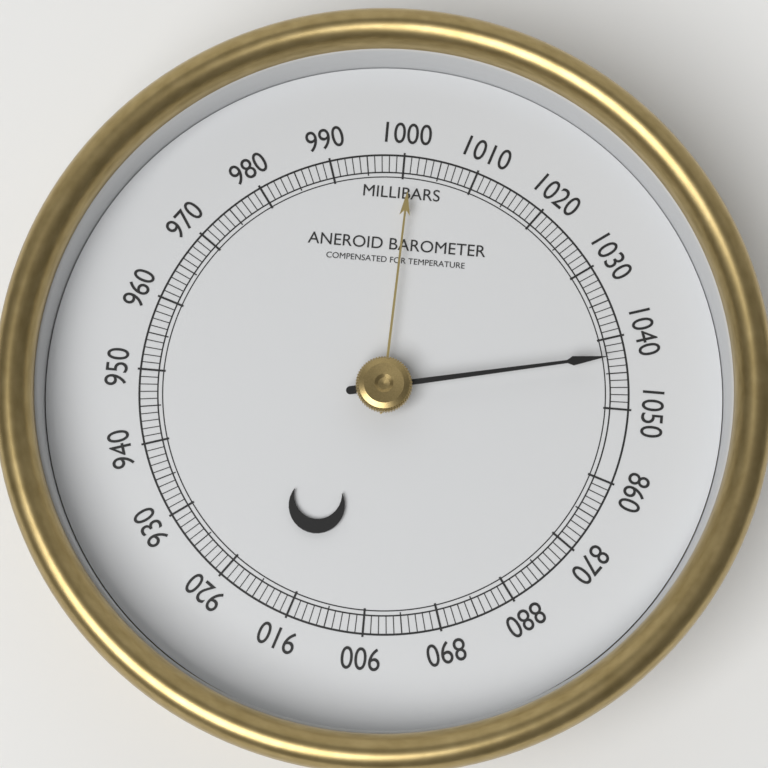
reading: 1043 mbar
